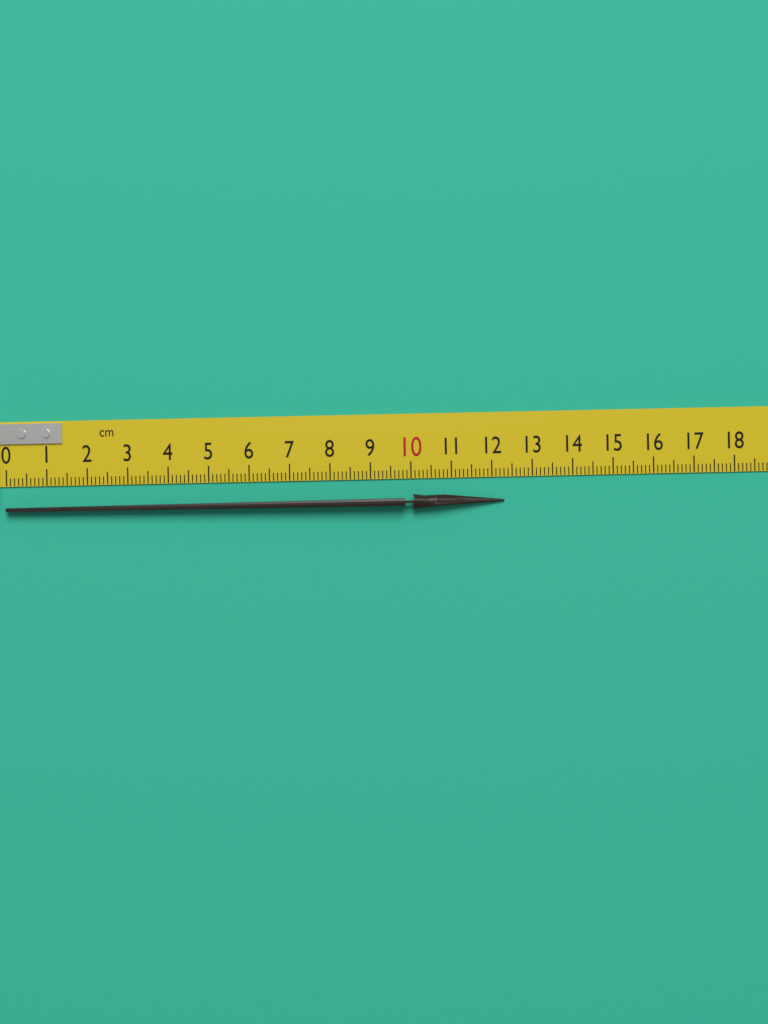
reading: 12.3 cm
